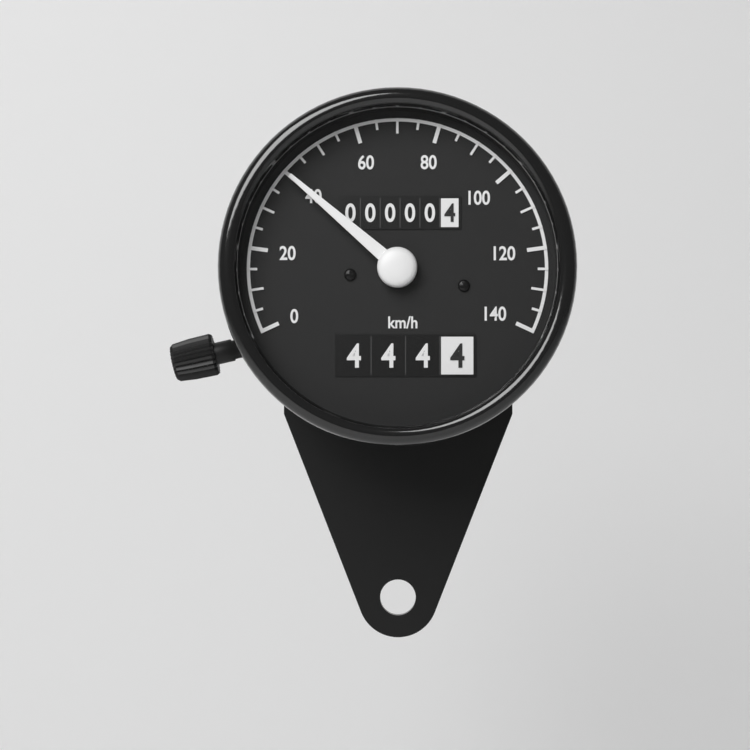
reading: 40 km/h
